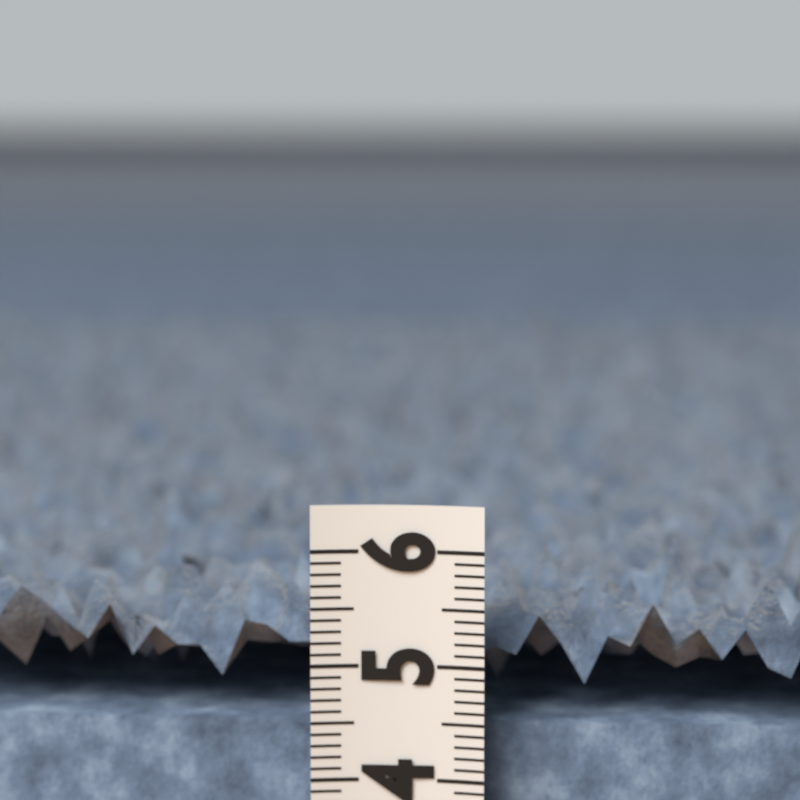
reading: 5.8 (no unit)
